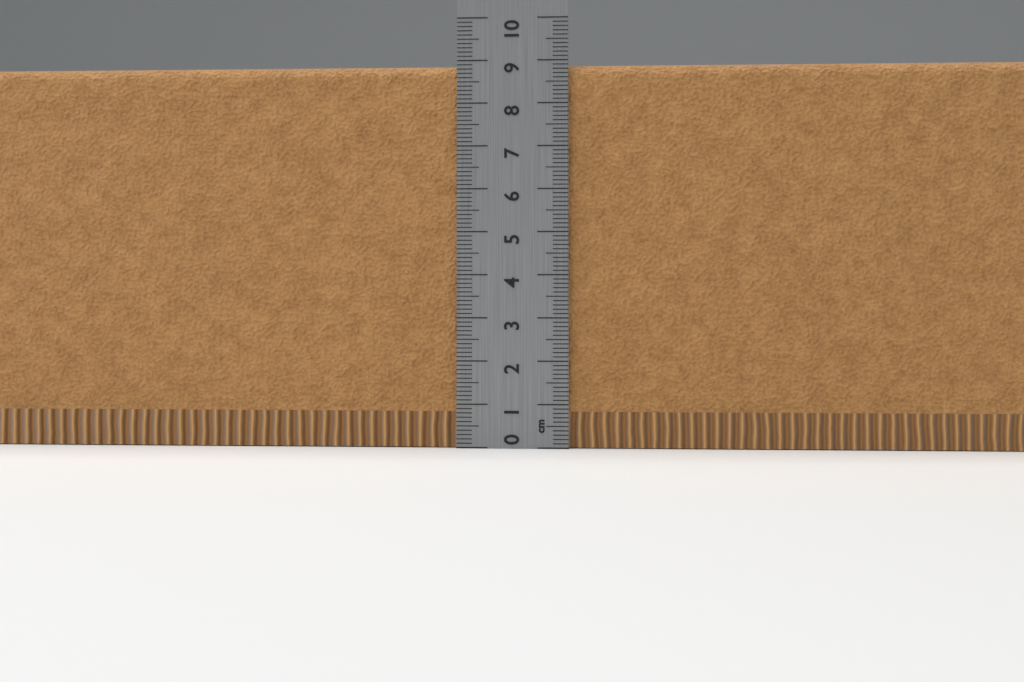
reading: 8.9 cm
